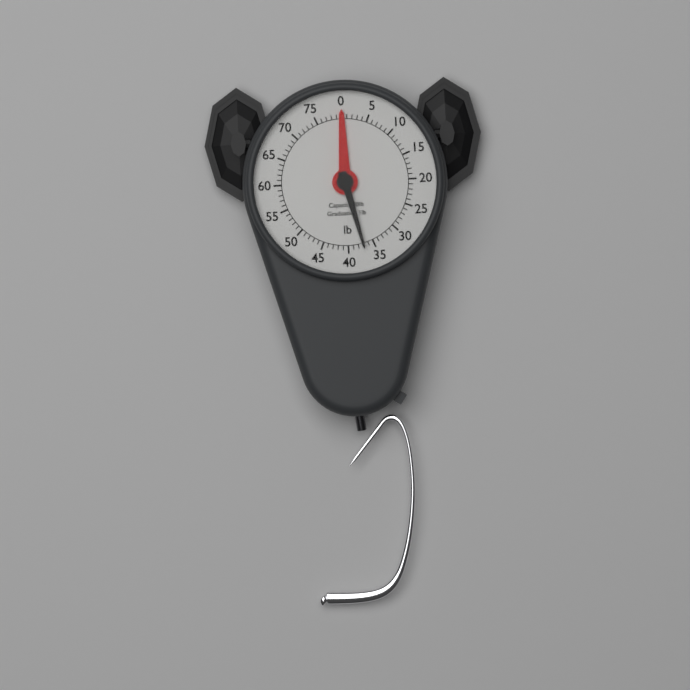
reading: 37 lb
